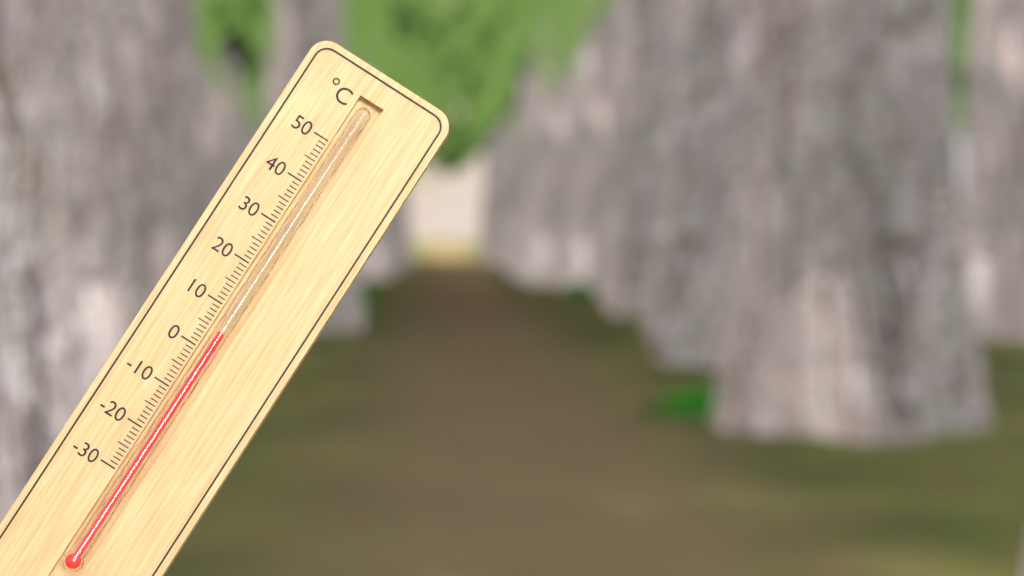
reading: 5 °C
